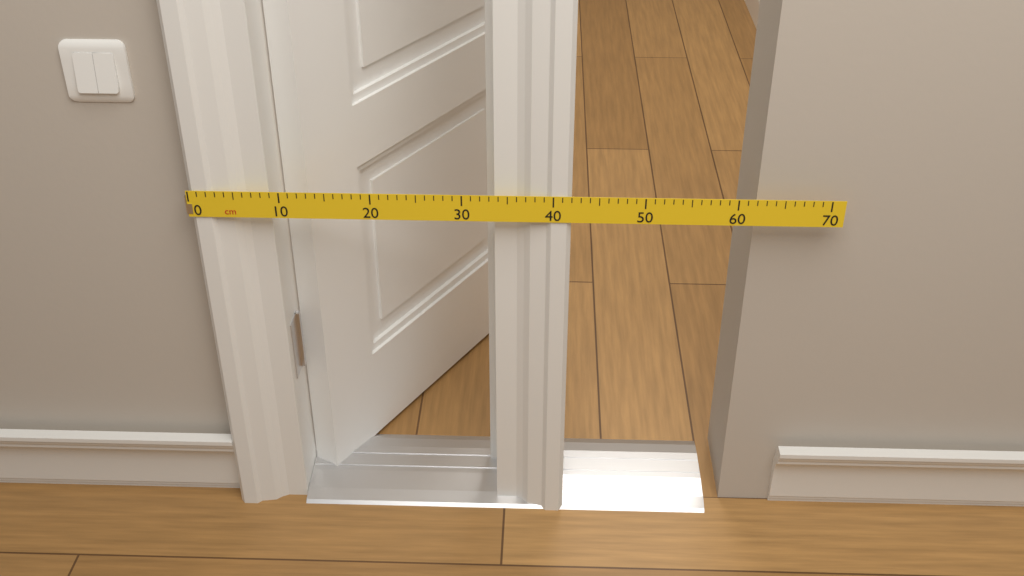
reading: 42 cm
